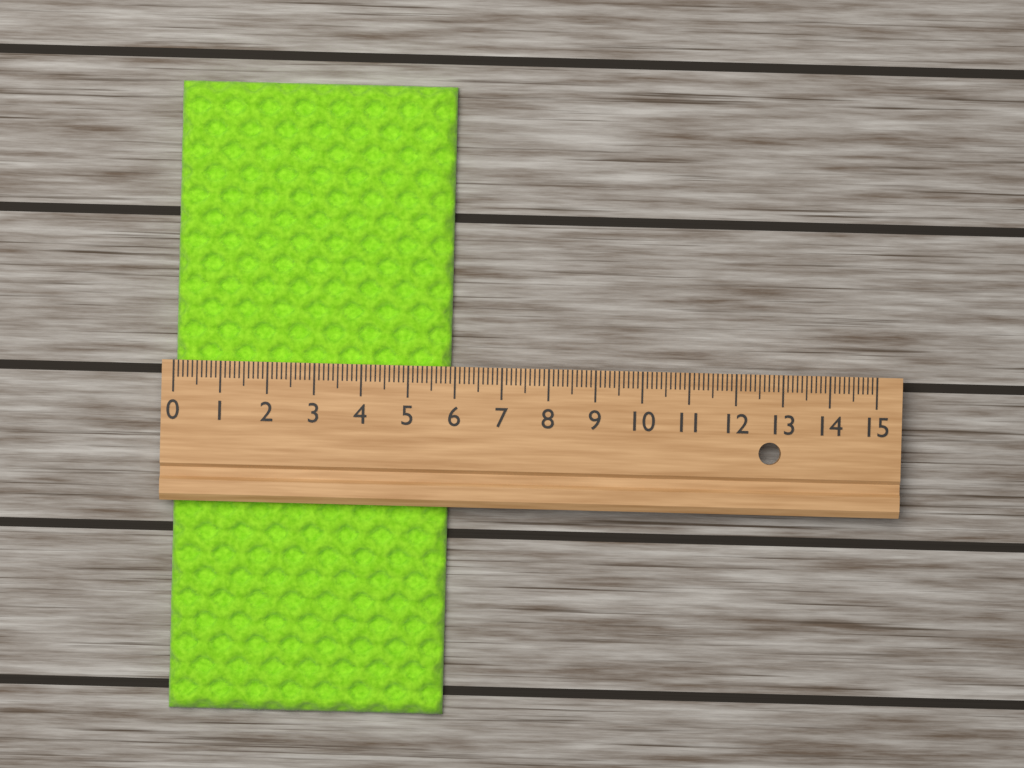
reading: 5.9 (no unit)
